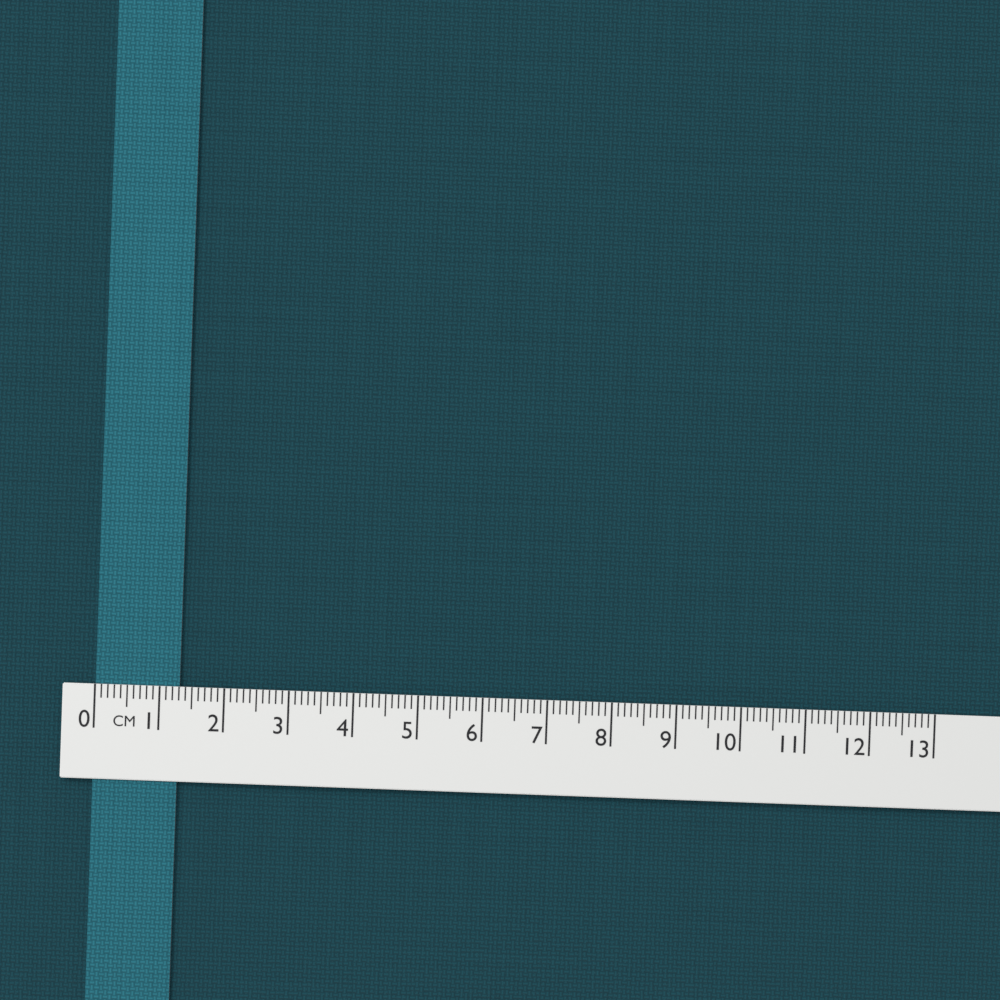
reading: 1.3 cm
